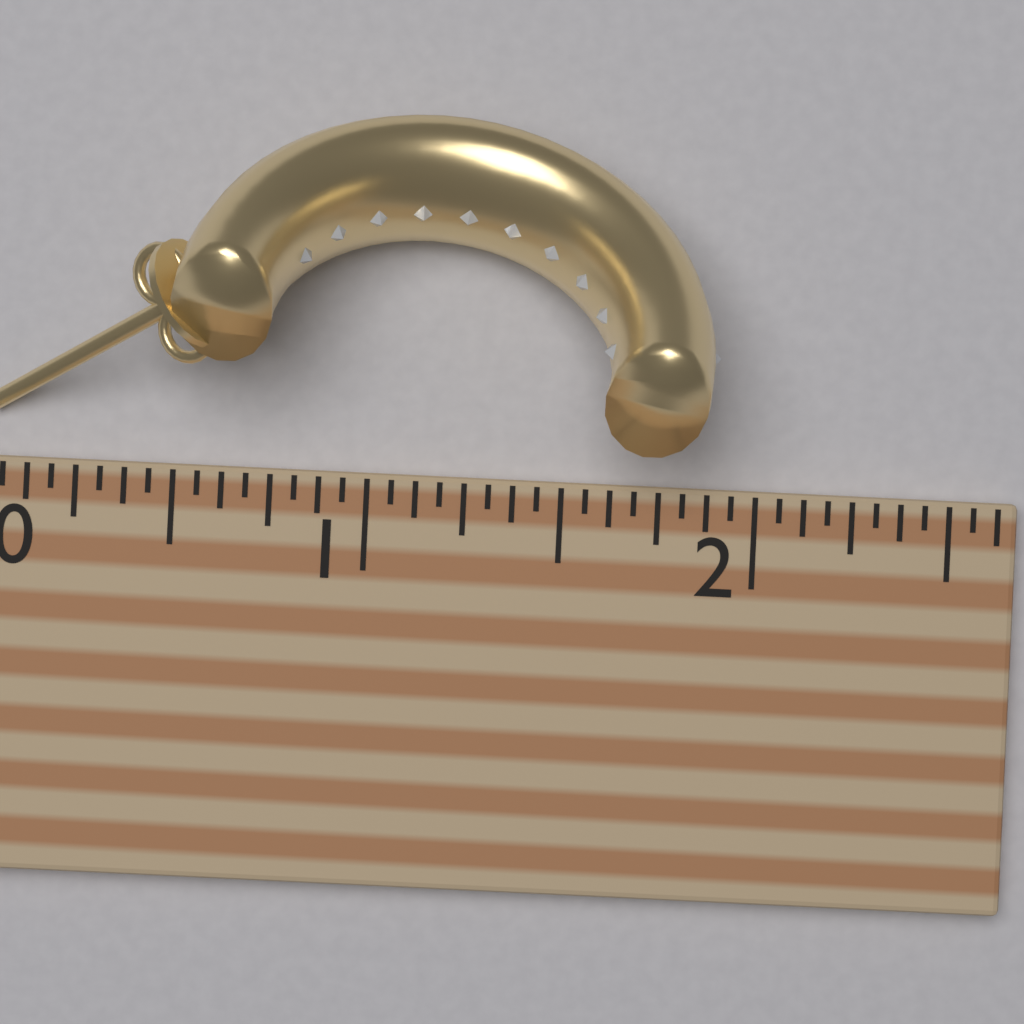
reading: 1.8750 (no unit)
